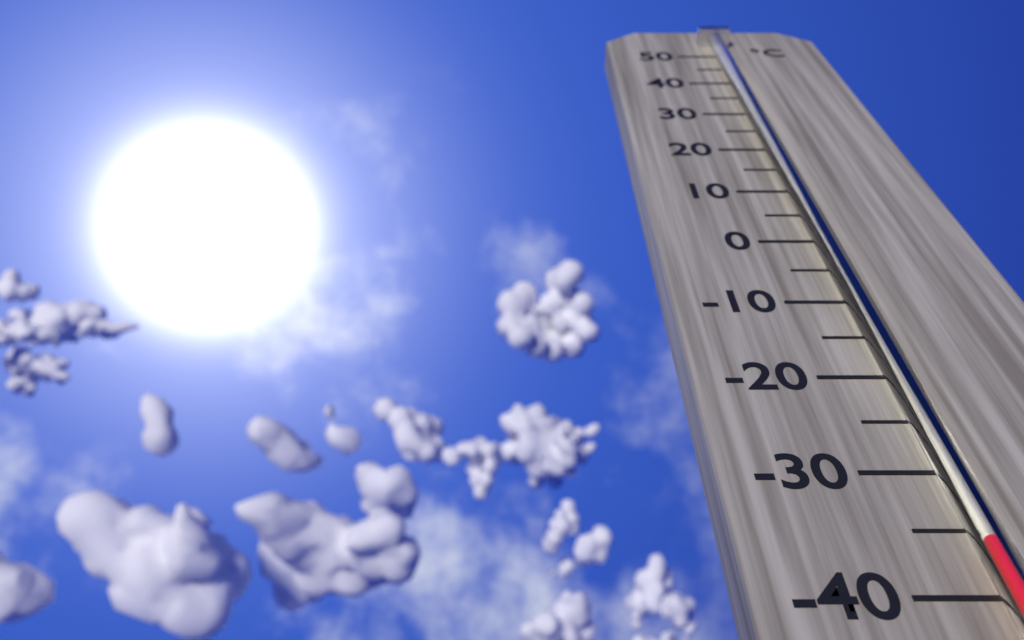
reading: -37 °C
